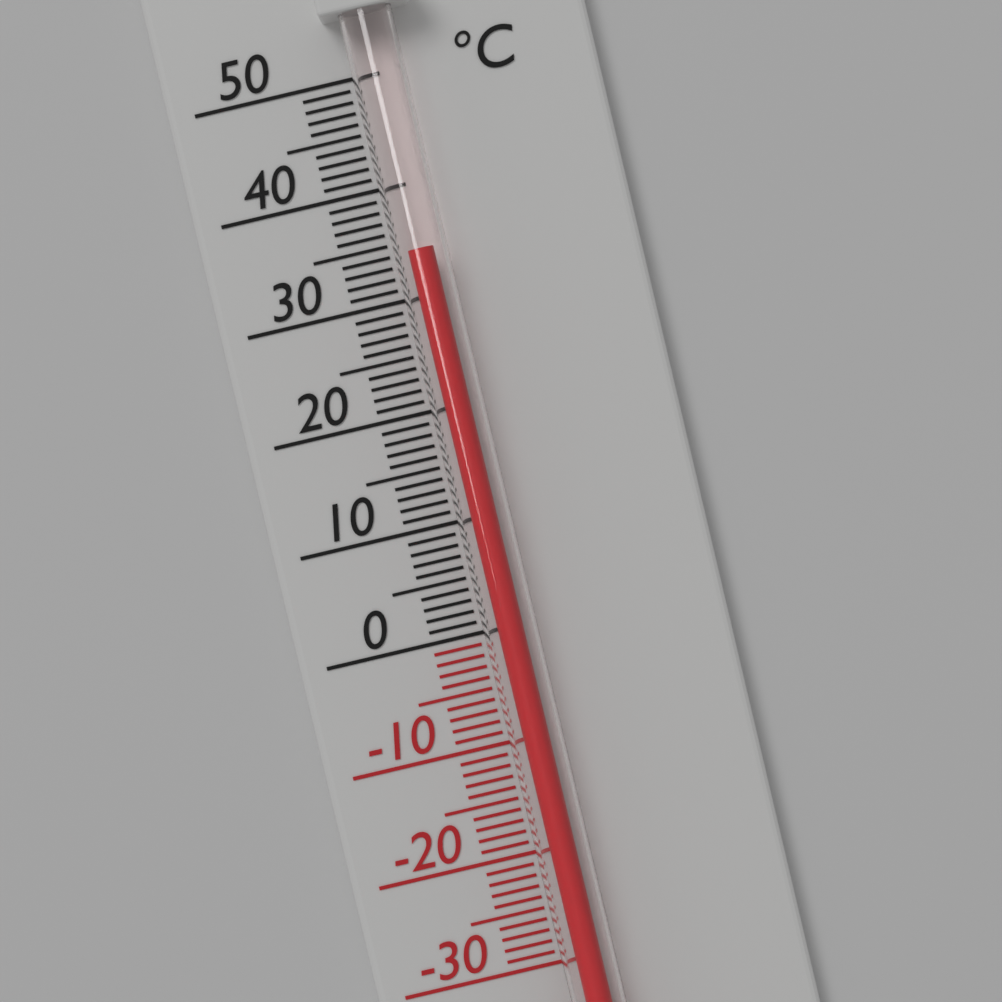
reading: 34 °C
